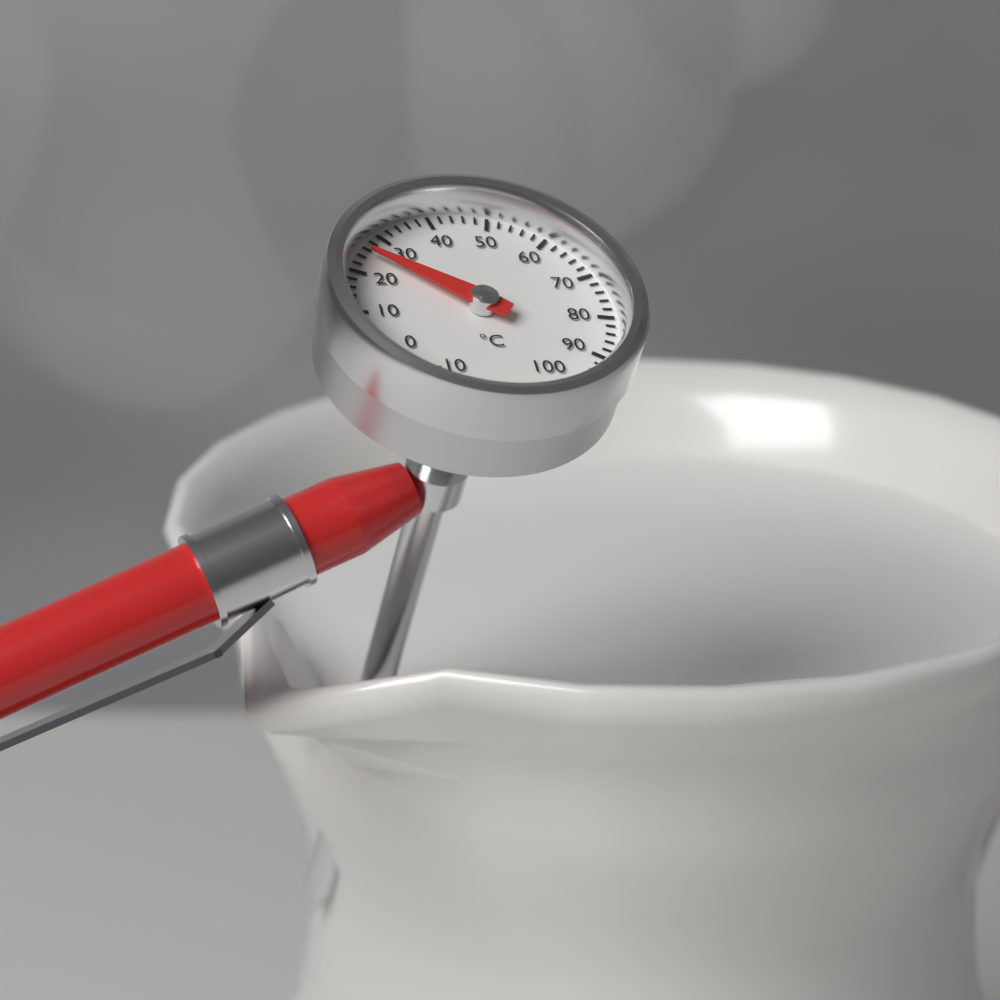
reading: 25 °C
